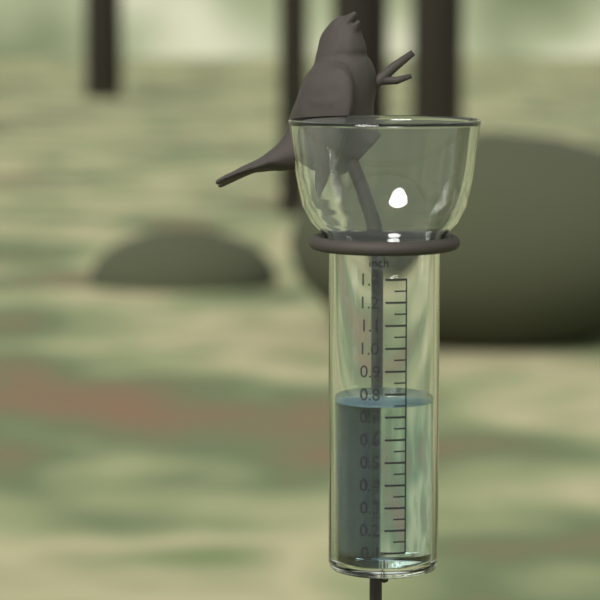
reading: 0.75 inch
